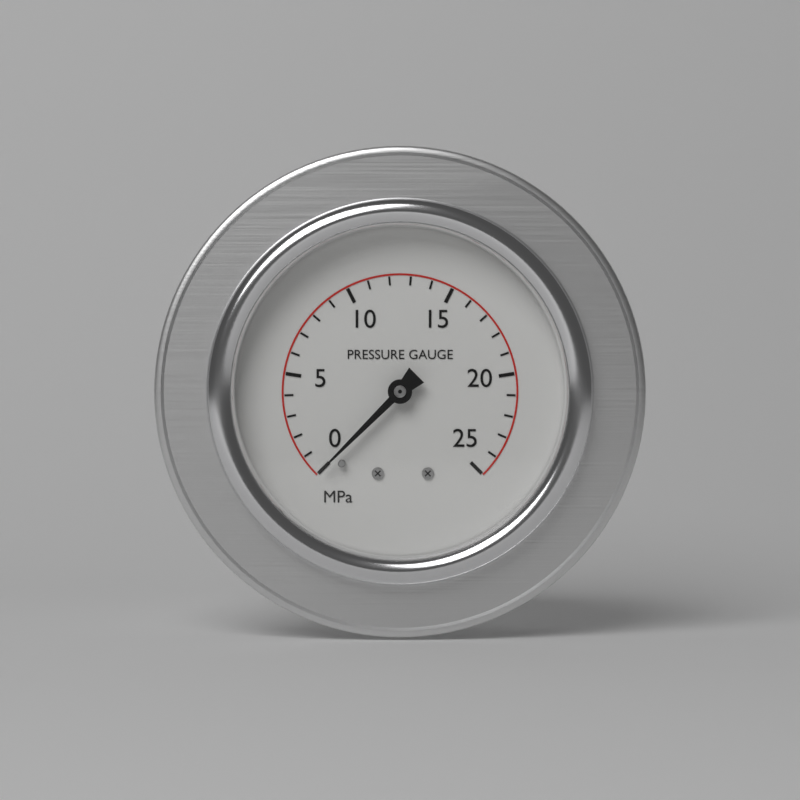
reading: 0 MPa
